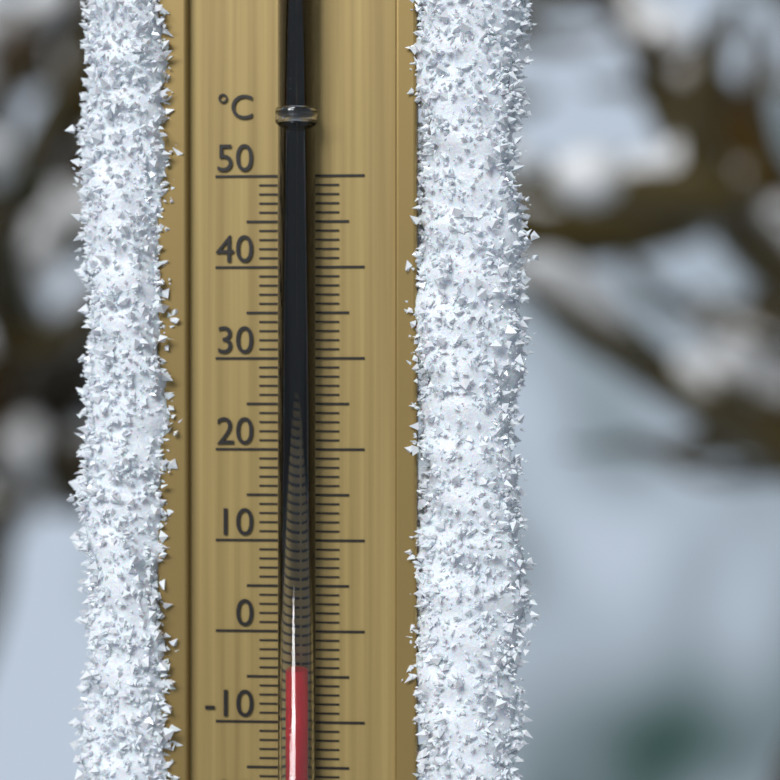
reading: -4 °C
